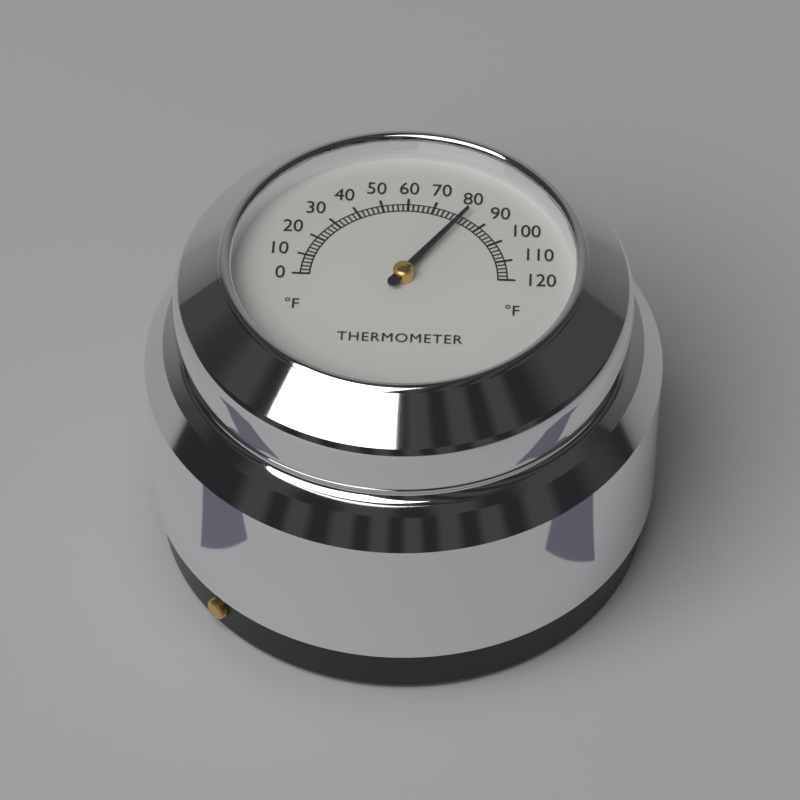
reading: 82 °F
